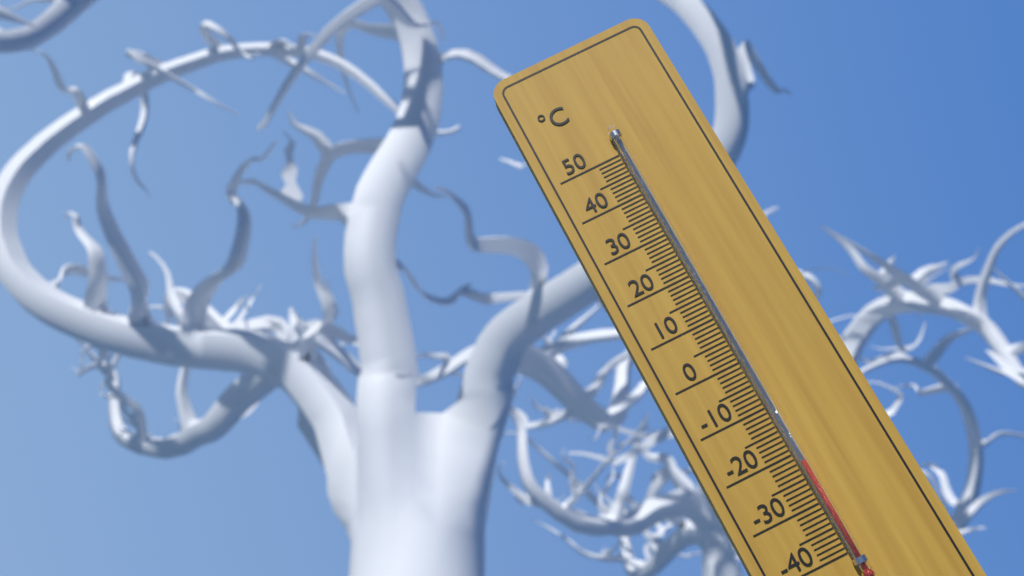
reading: -22 °C
